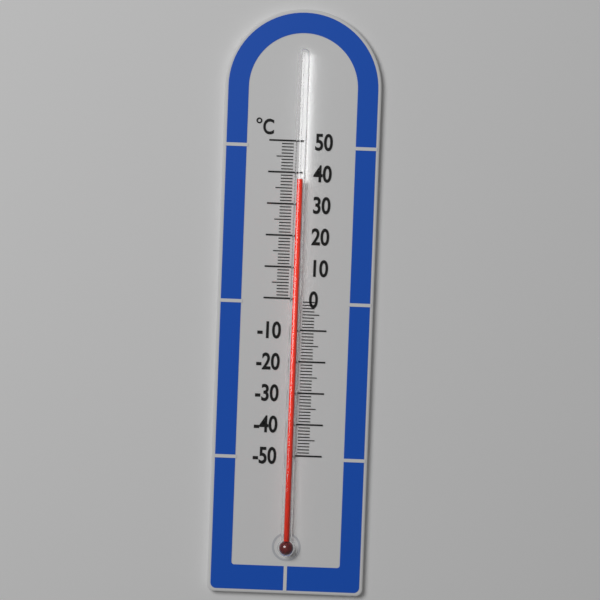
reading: 38 °C
